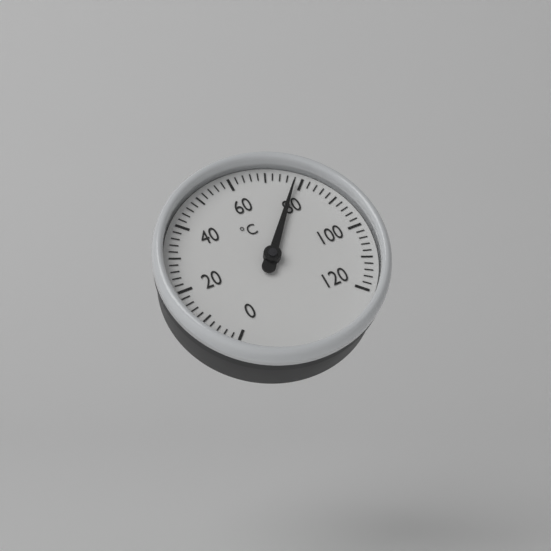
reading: 78 °C
